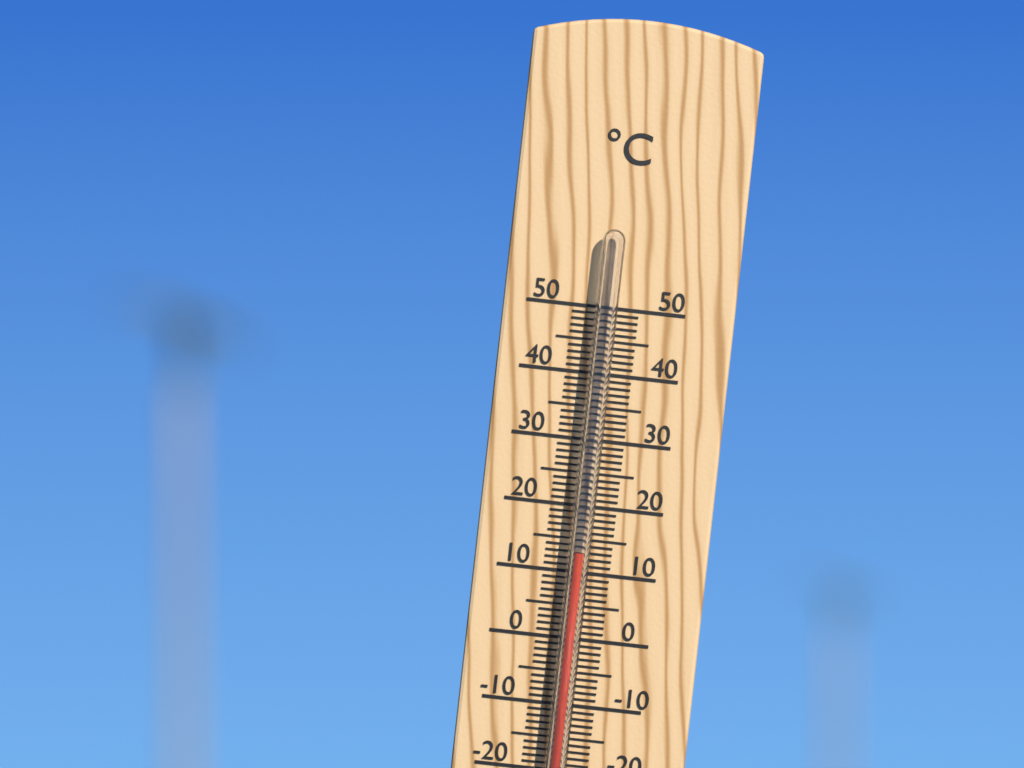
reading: 13 °C
